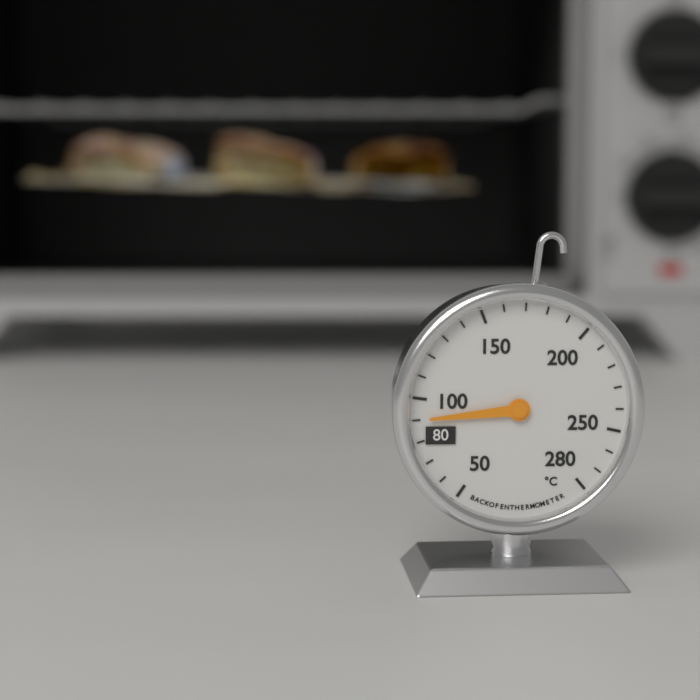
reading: 90 °C
